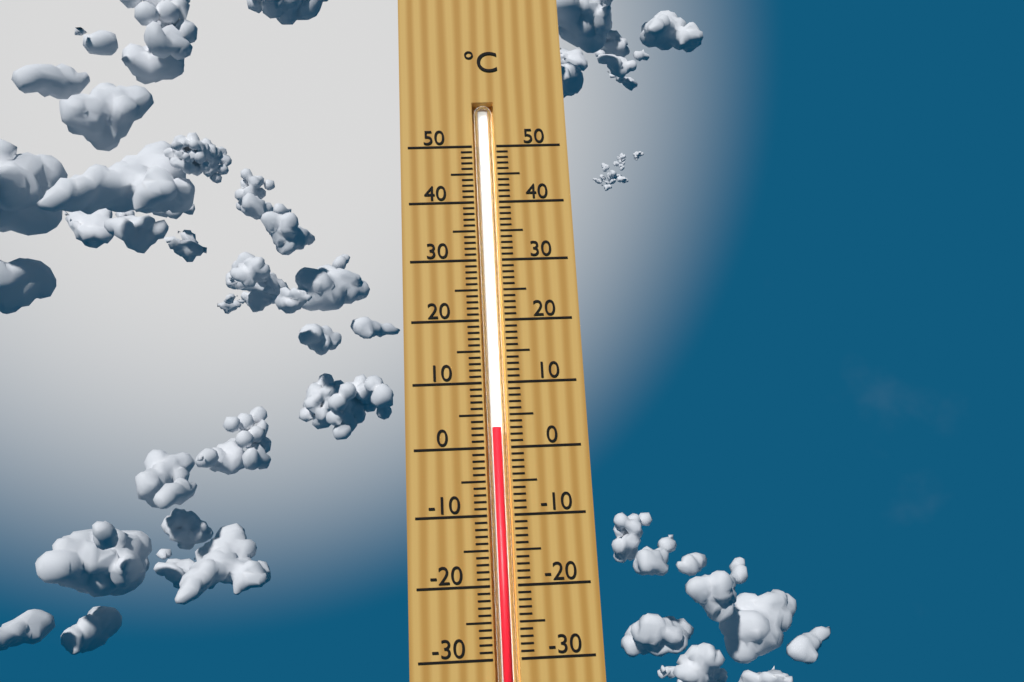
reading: 3 °C
